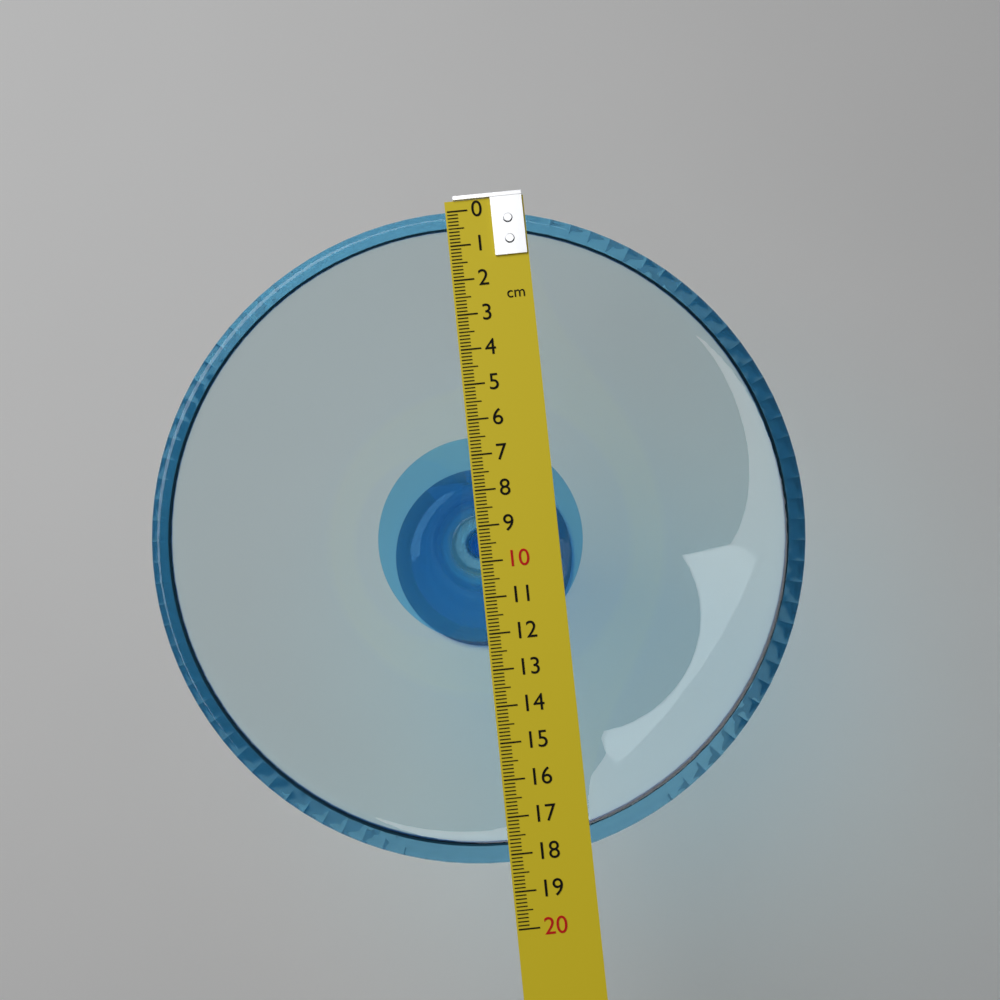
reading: 18.2 cm
